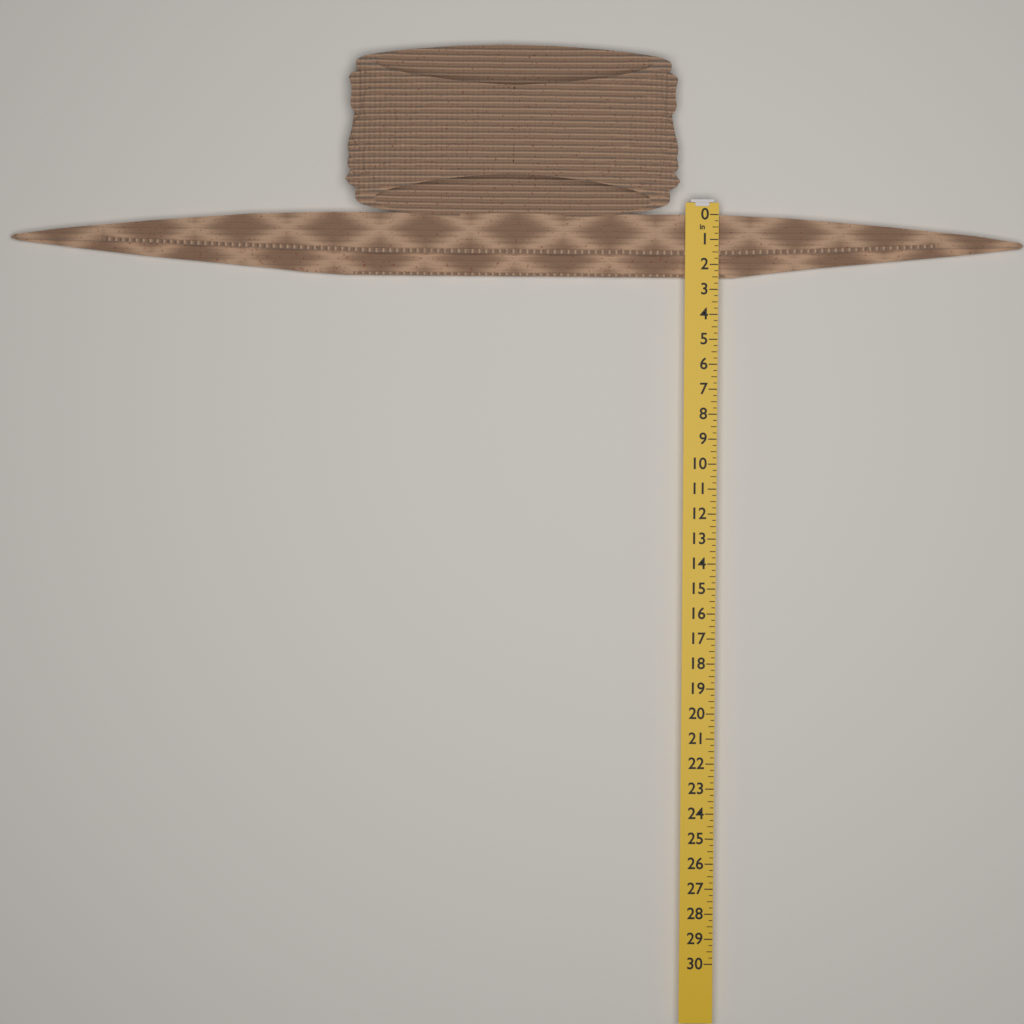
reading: 2.50 in
